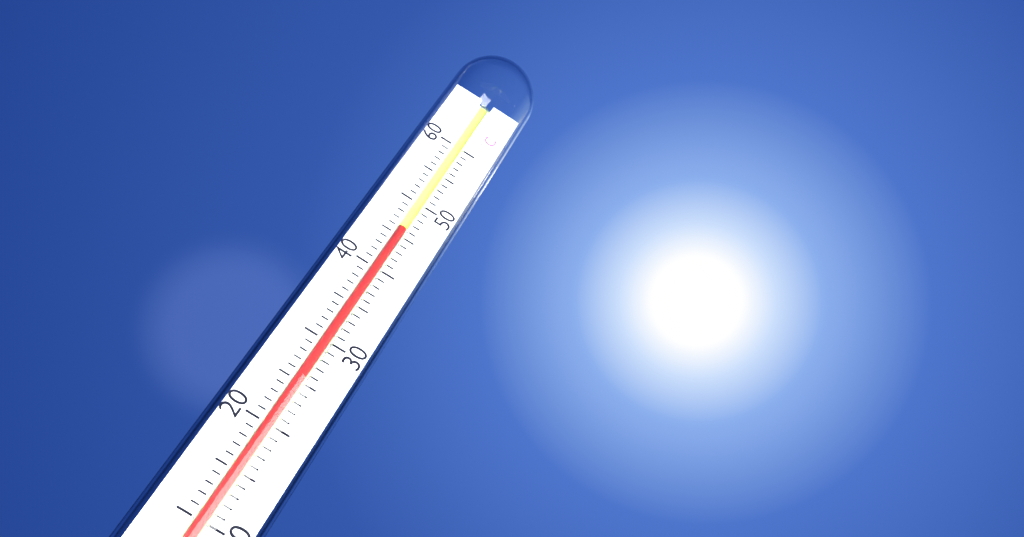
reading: 46 °C
